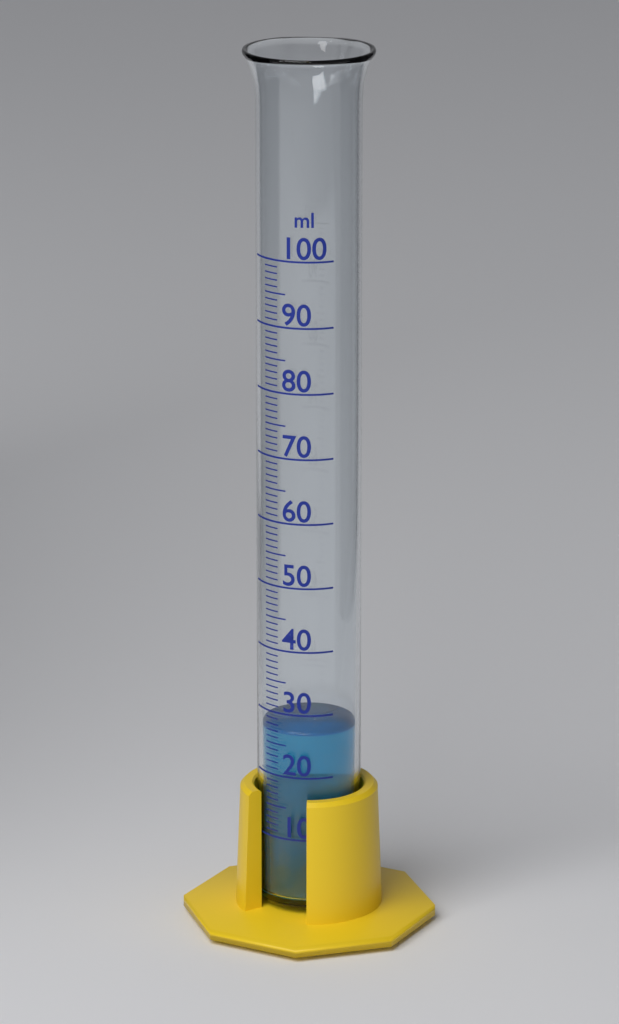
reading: 27 ml
